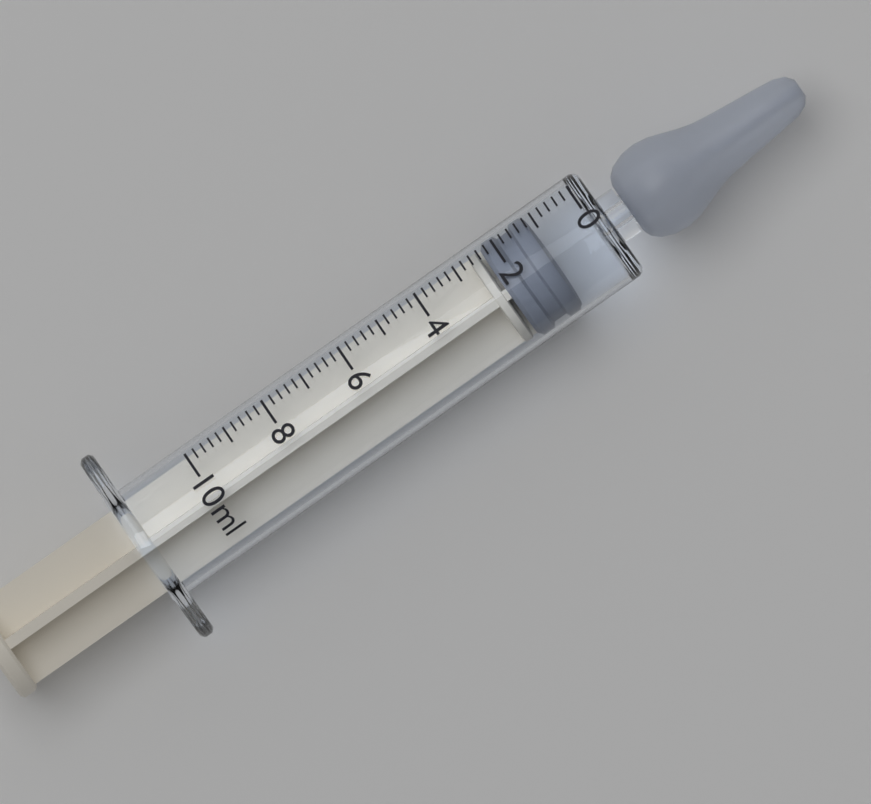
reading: 1.2 ml
